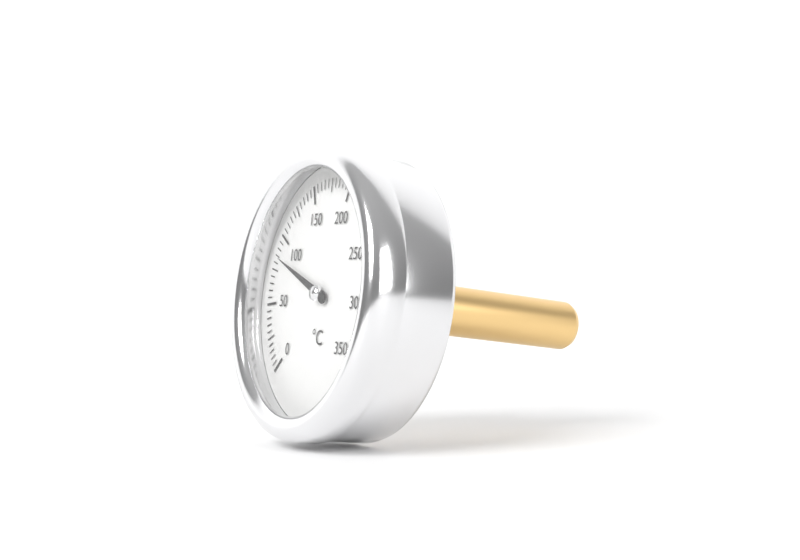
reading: 85 °C
